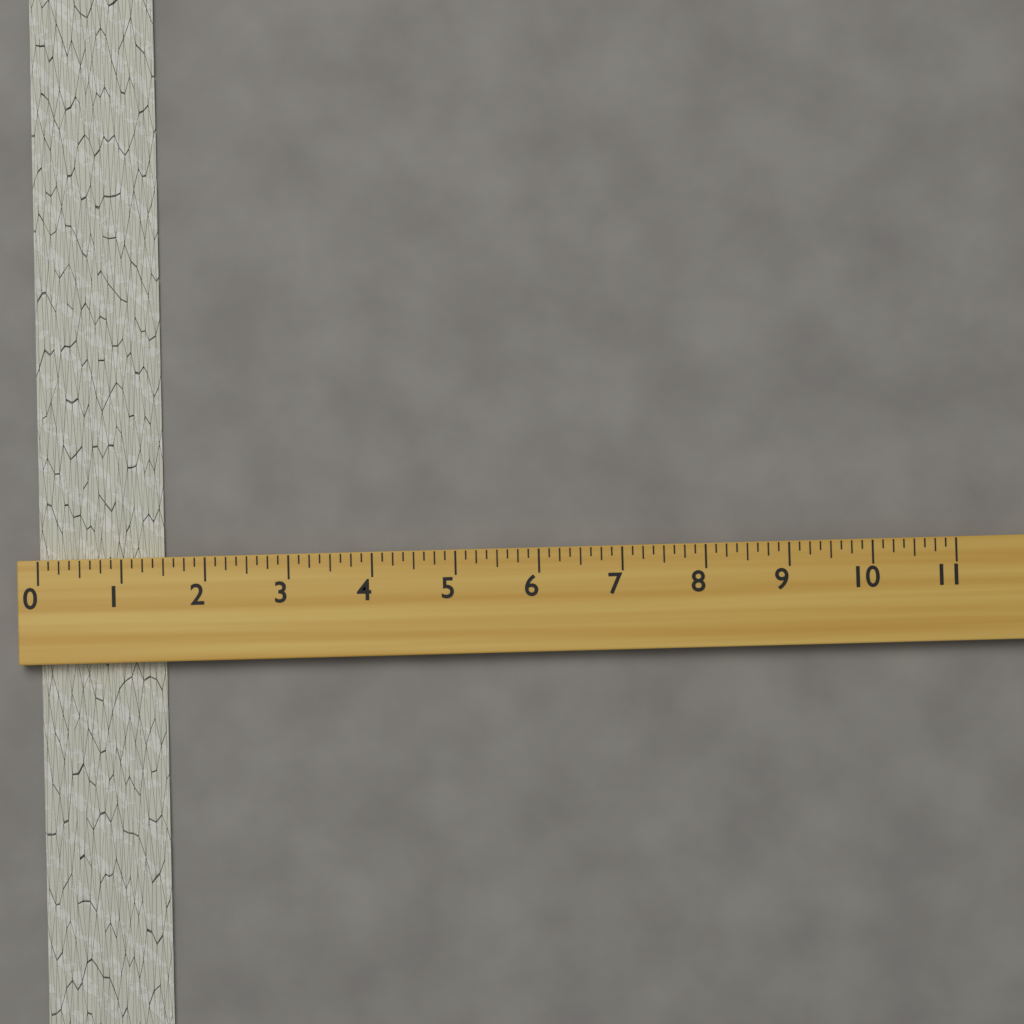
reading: 1.500 (no unit)
